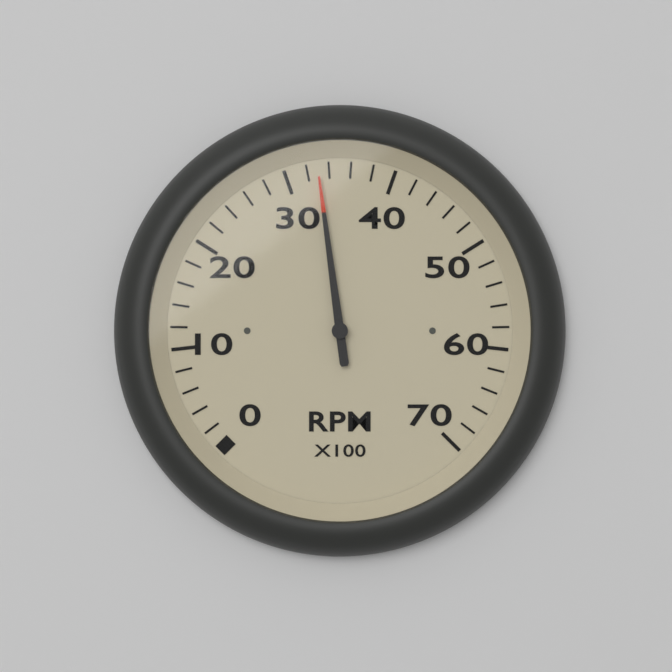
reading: 3300 RPM
